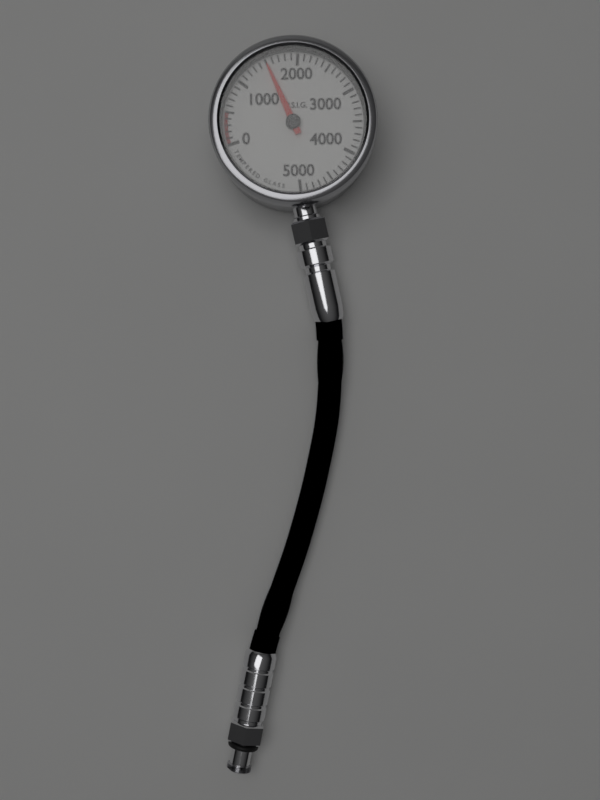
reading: 1500 psig
